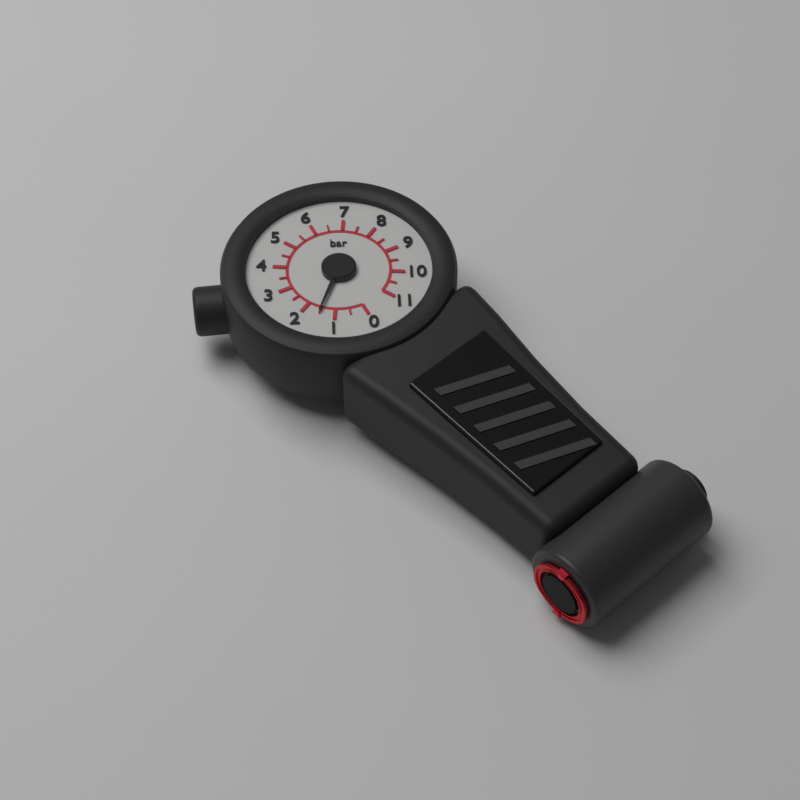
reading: 1.5 bar
